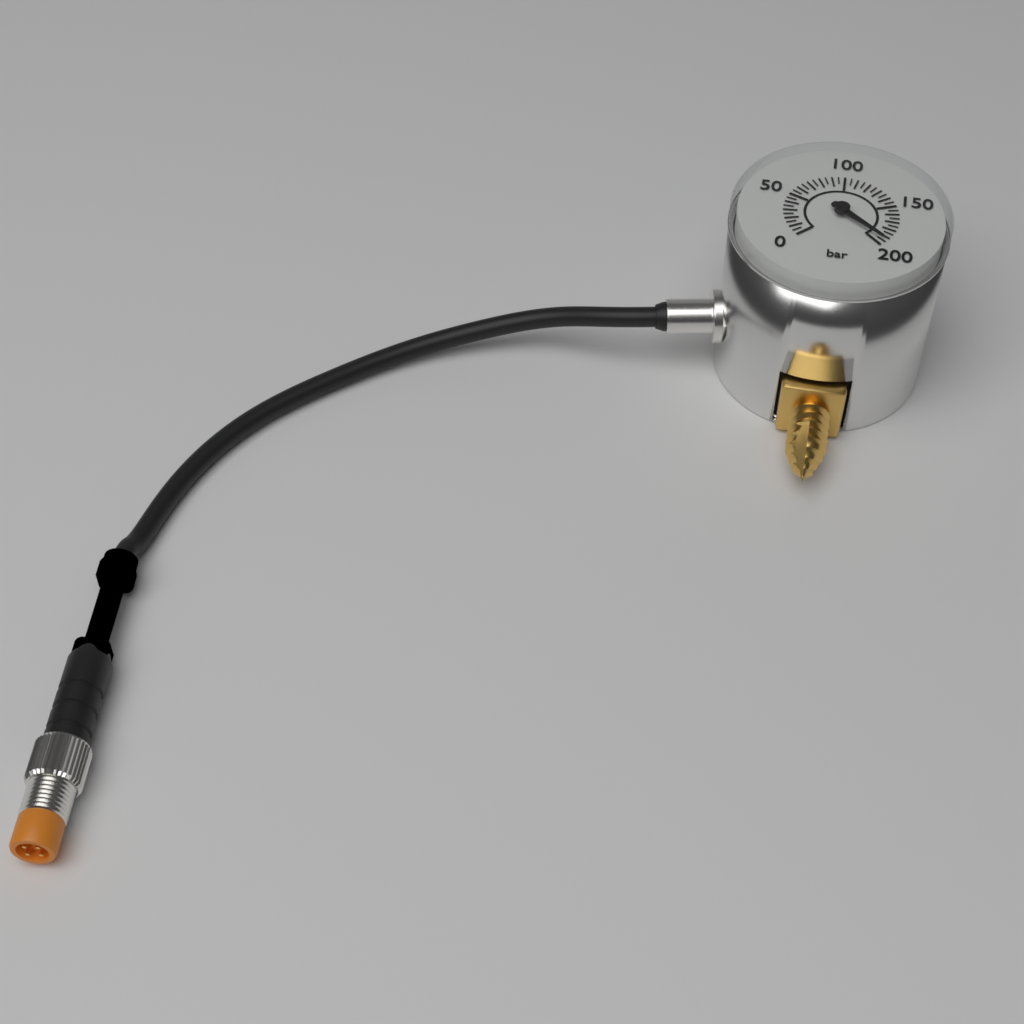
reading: 195 bar
